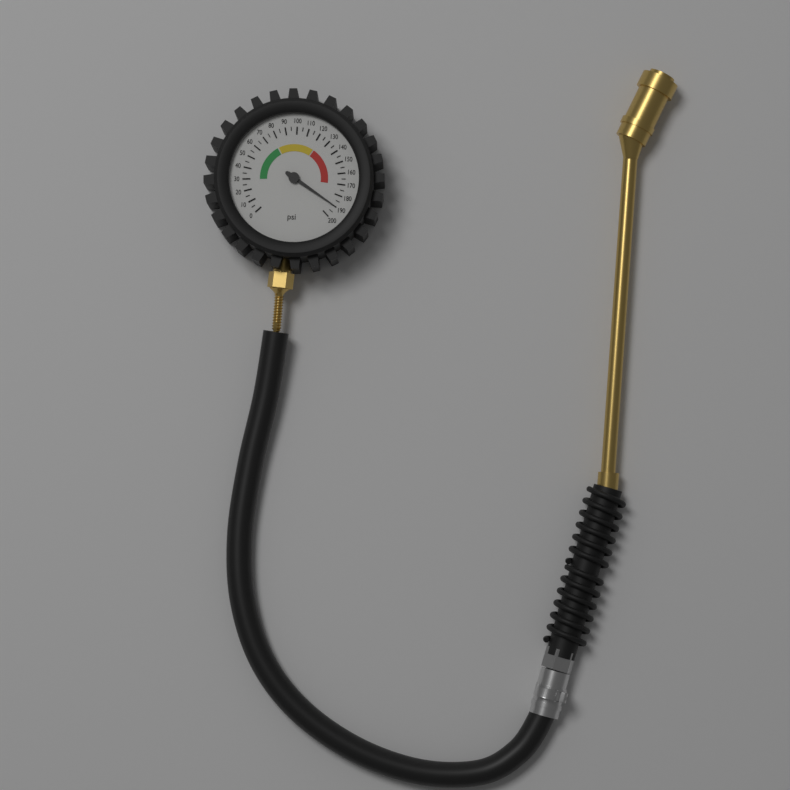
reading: 190 psi
